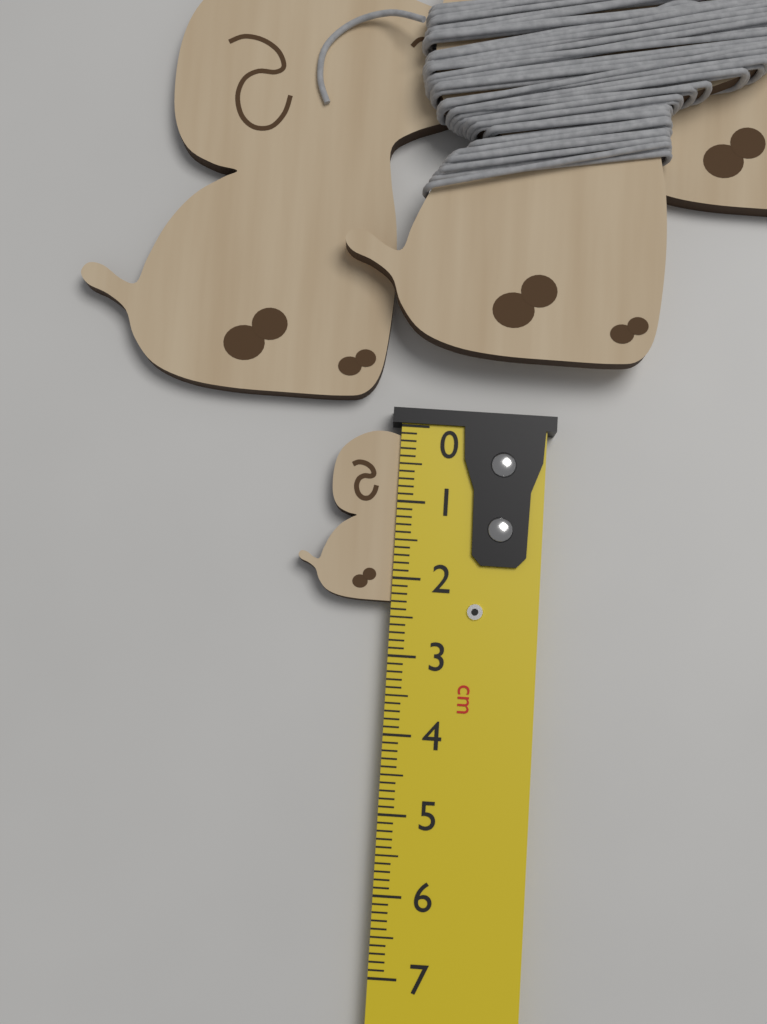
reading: 2.3 cm
